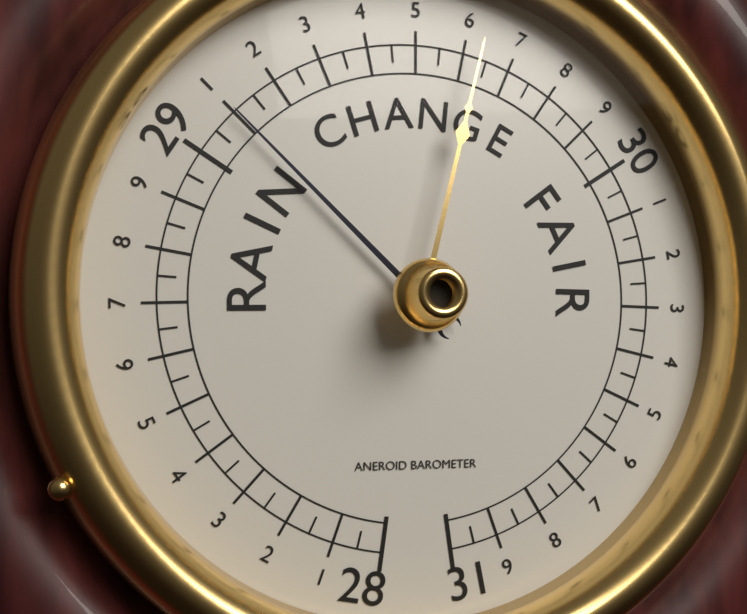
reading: 29.10 (no unit)
